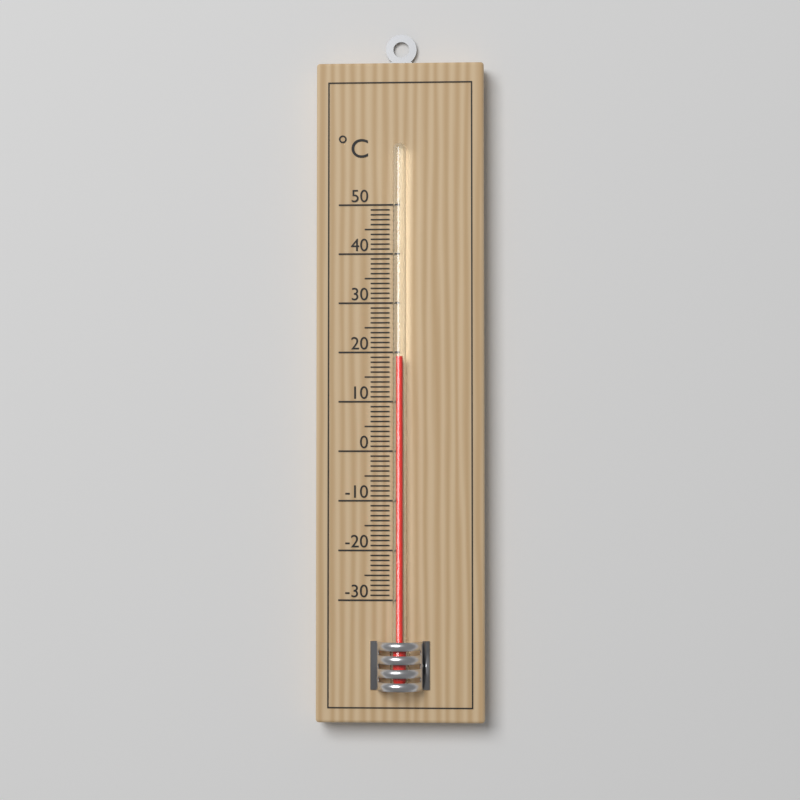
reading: 19 °C
